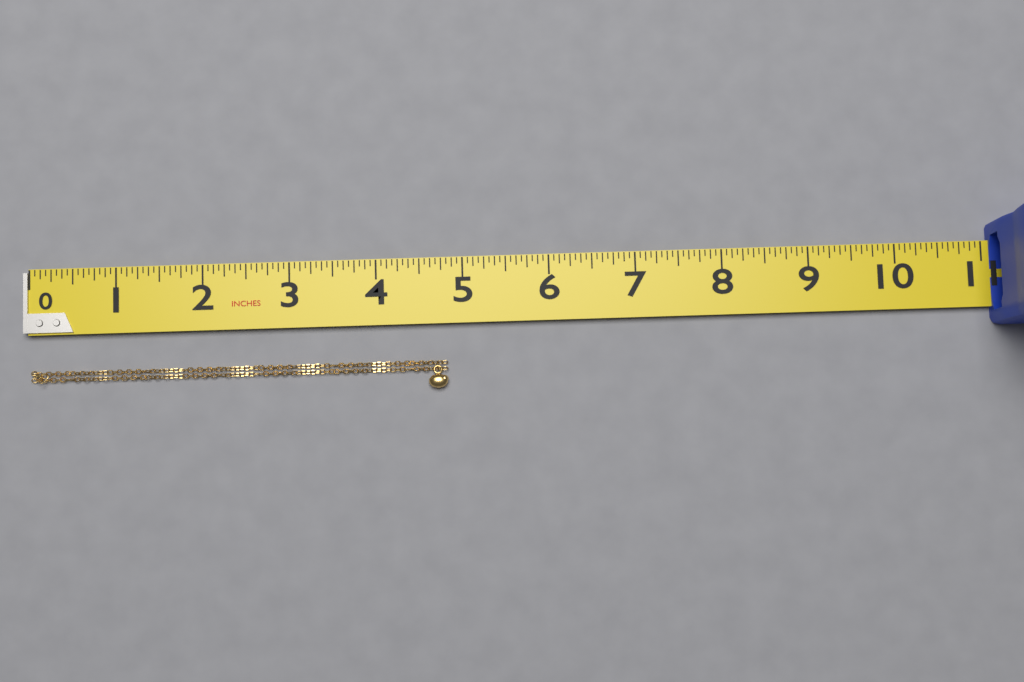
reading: 4.8125 in
